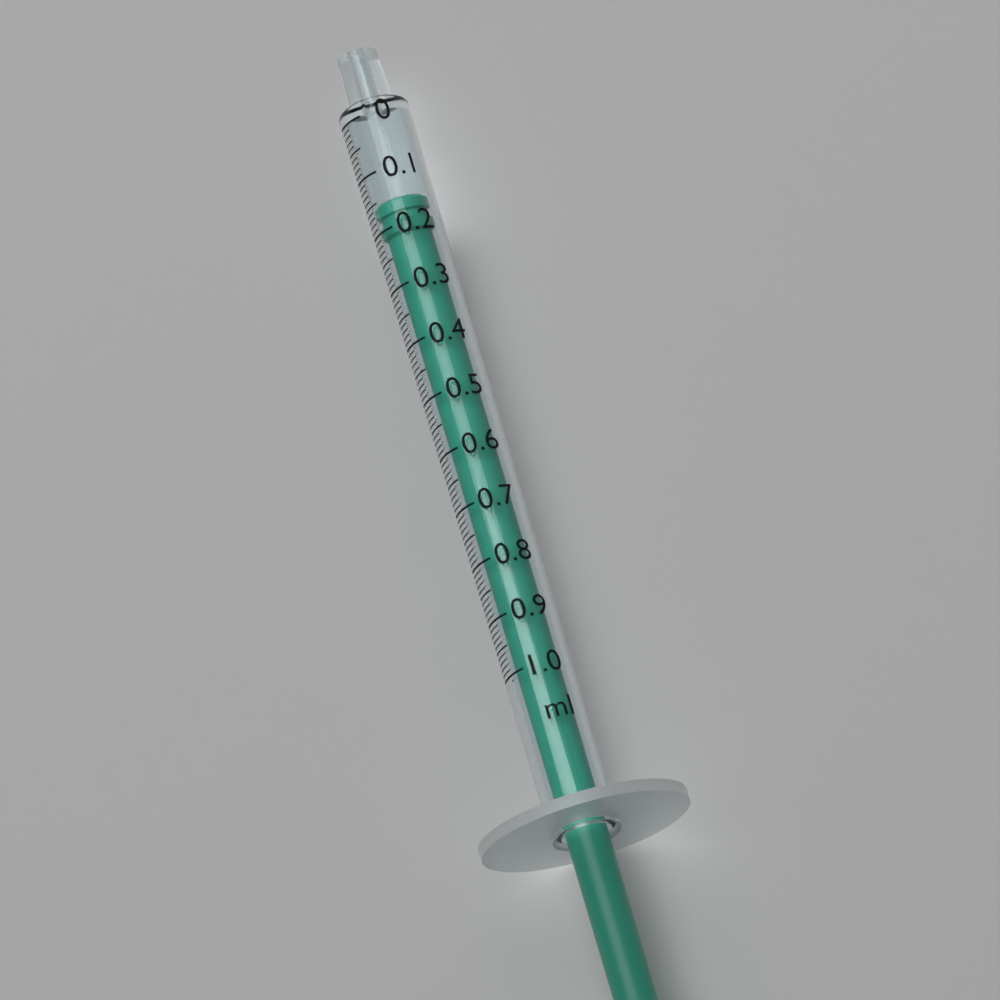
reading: 0.15 ml
